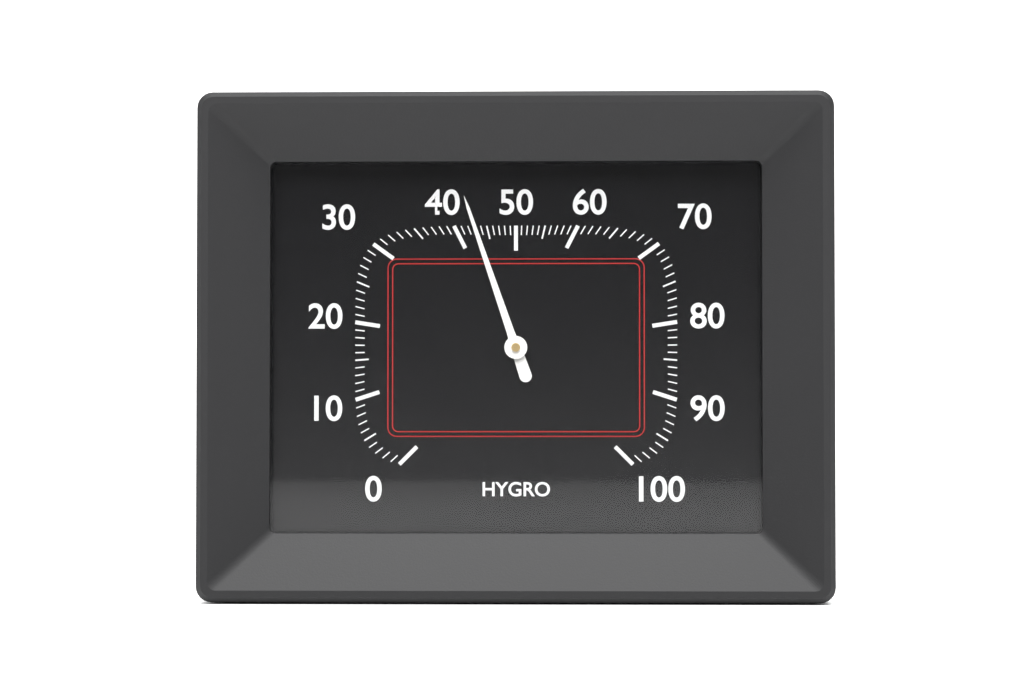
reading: 43 %
